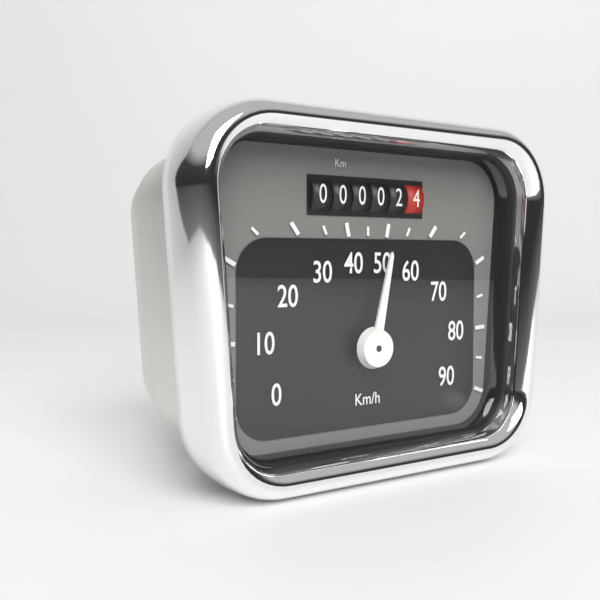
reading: 50 km/h
